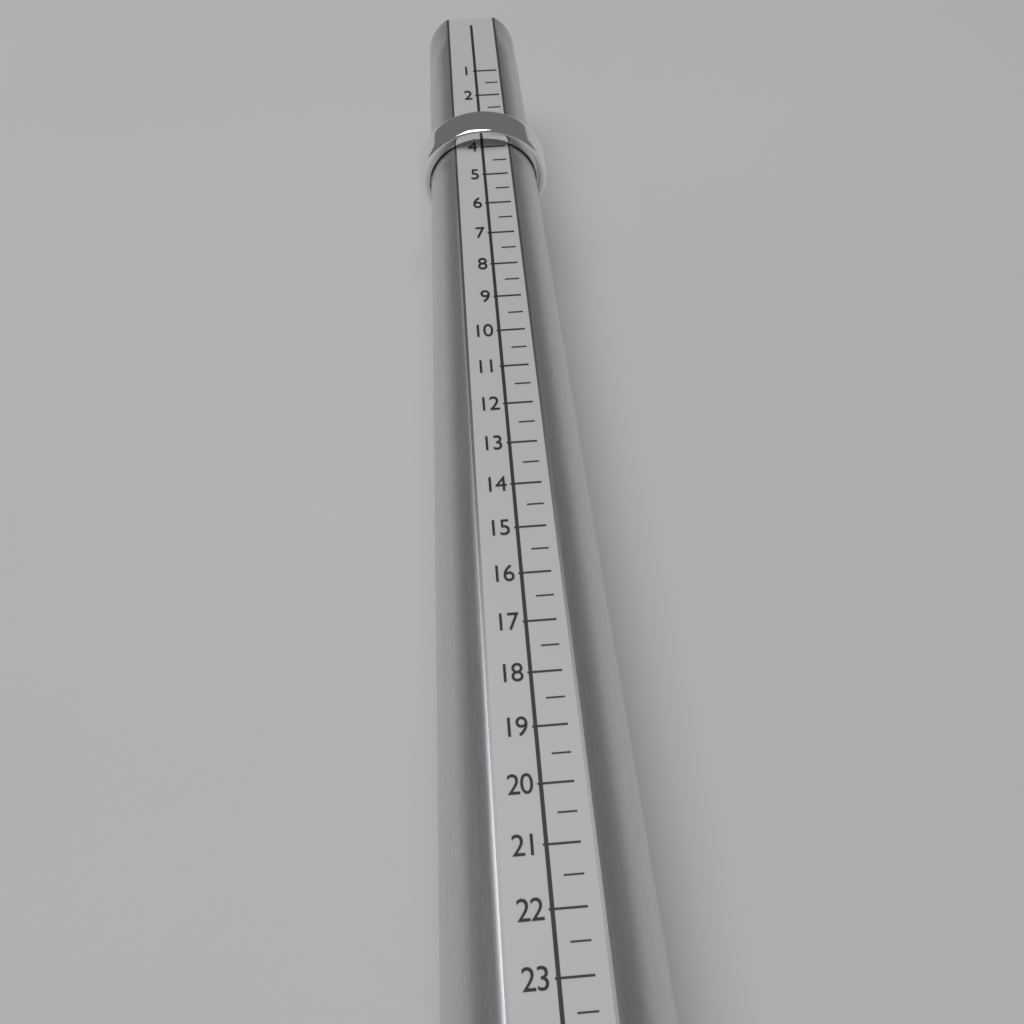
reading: 4.0 (no unit)
